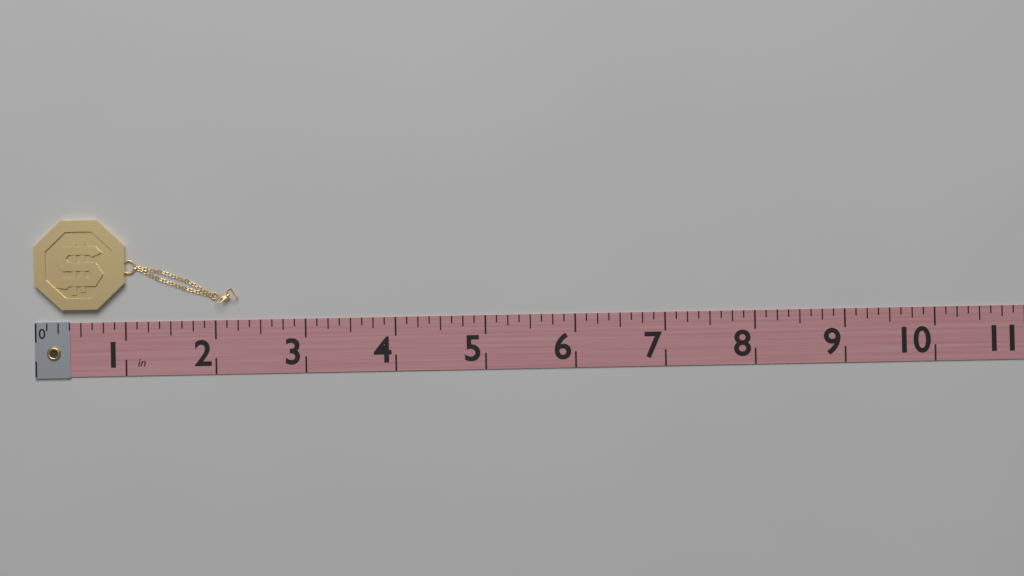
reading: 2.250 in
